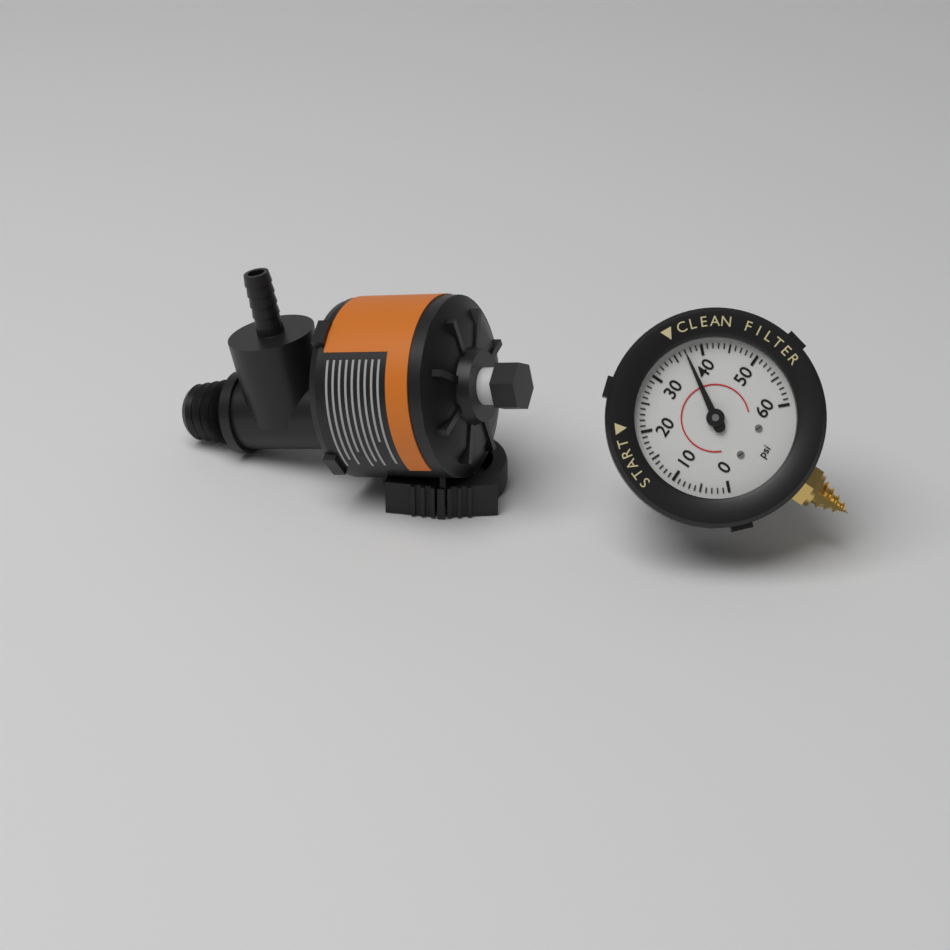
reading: 37 psi
